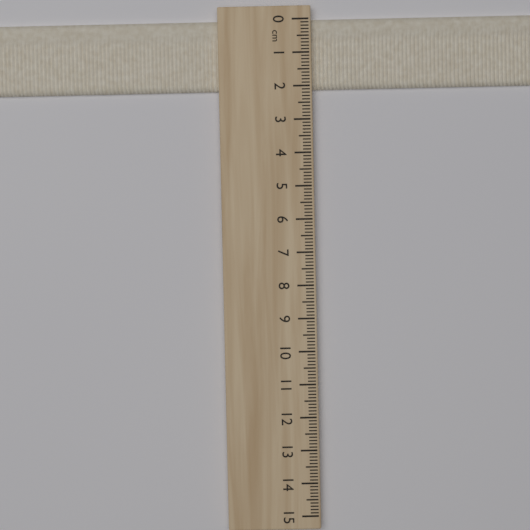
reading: 2.1 cm
